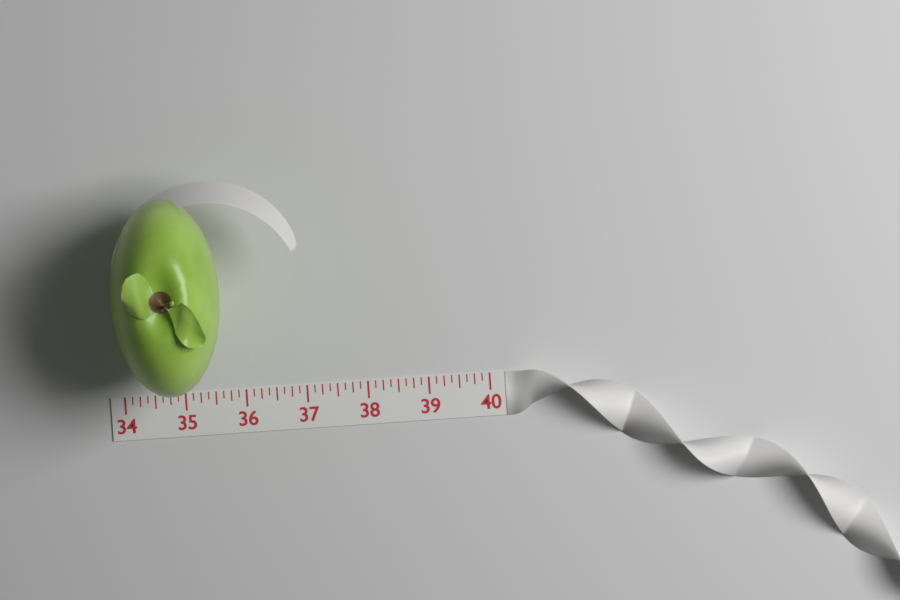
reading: 35.750 (no unit)
